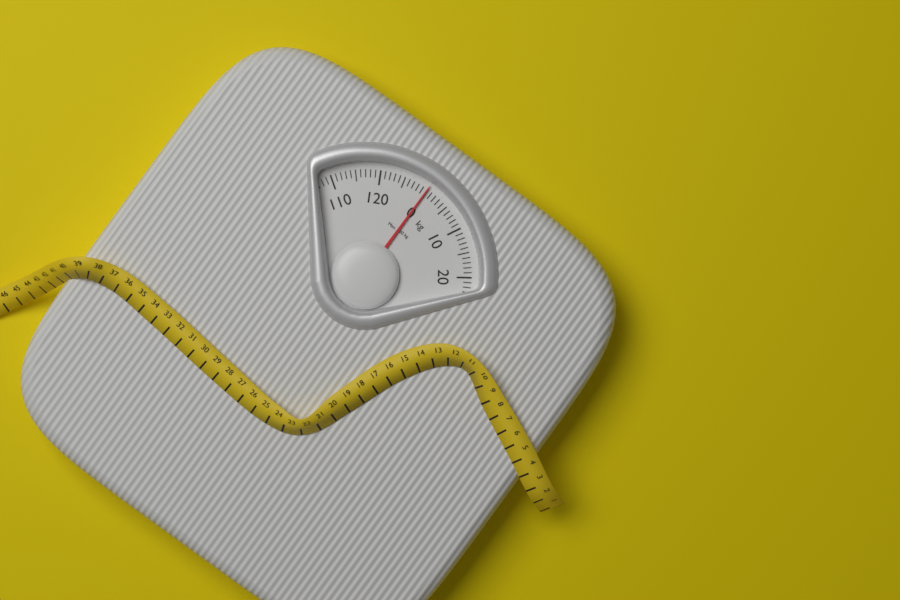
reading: 0 kg
